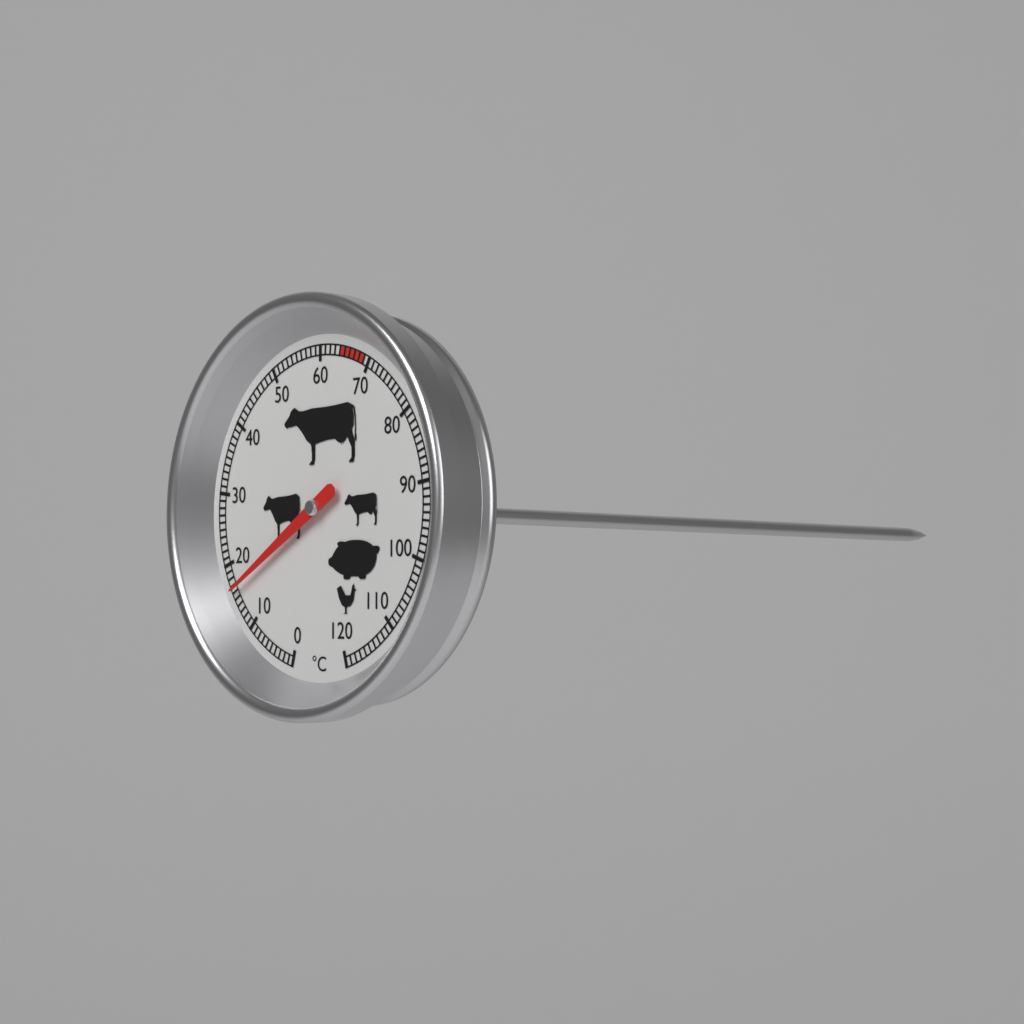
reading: 16 °C
